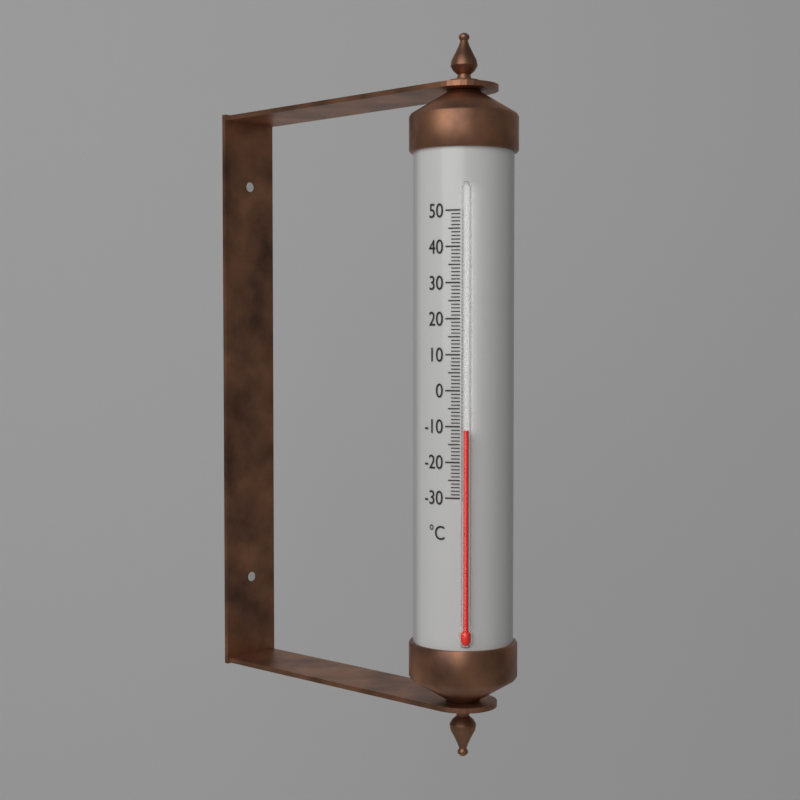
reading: -11 °C
